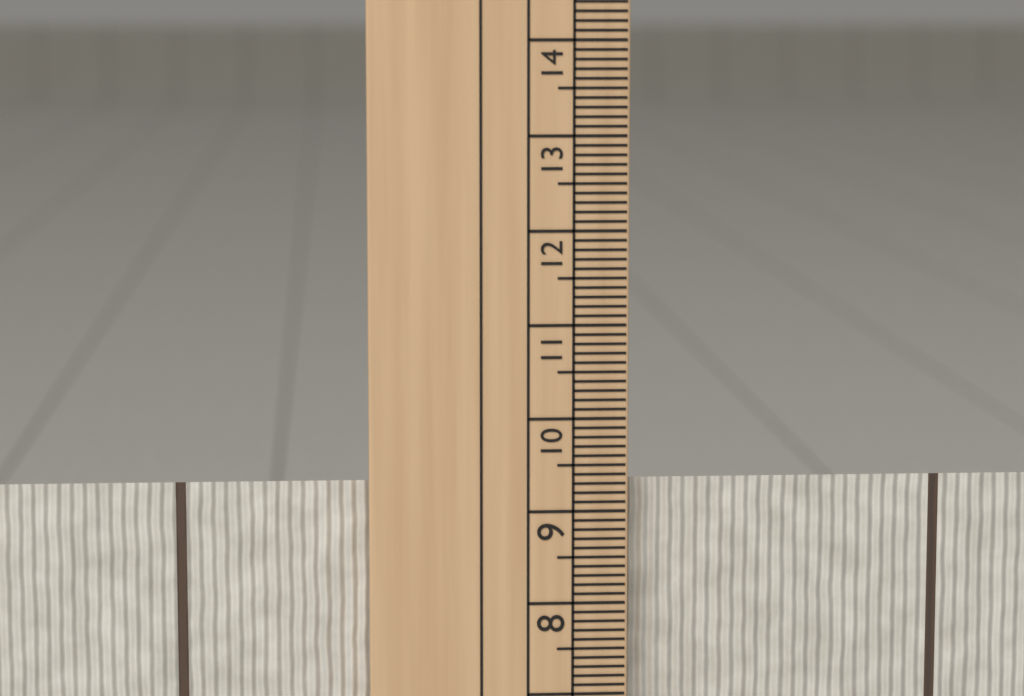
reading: 9.3 cm
